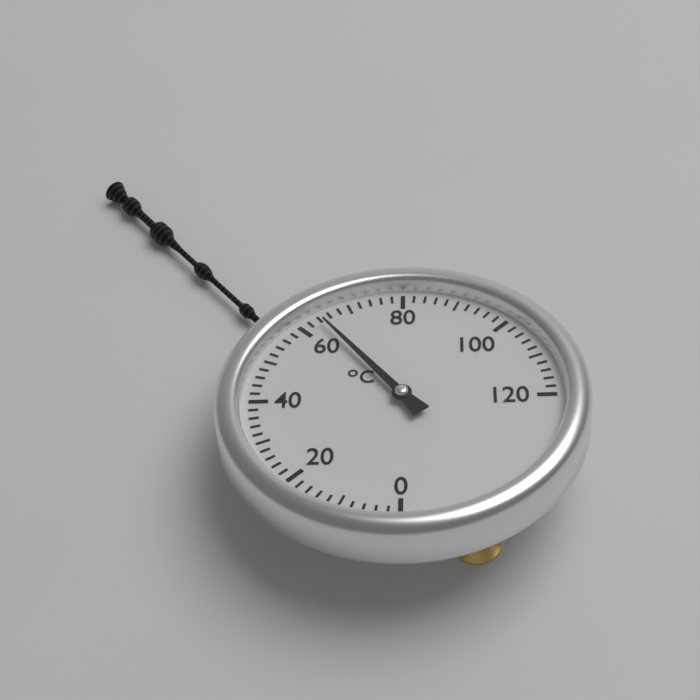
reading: 64 °C
